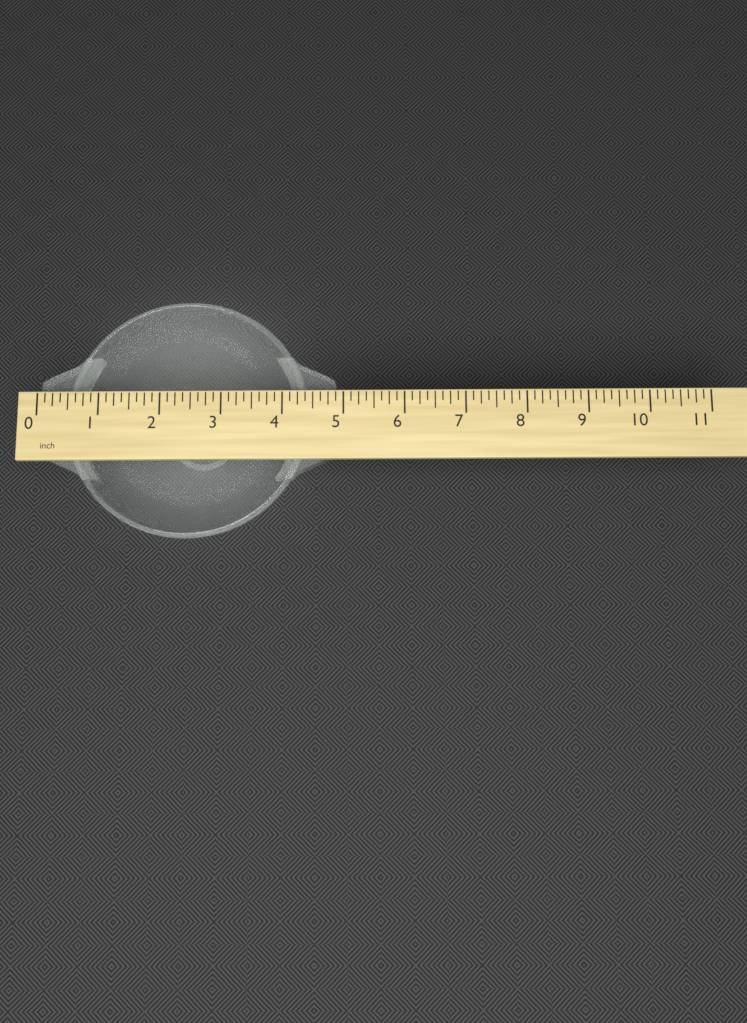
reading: 4.875 inch
